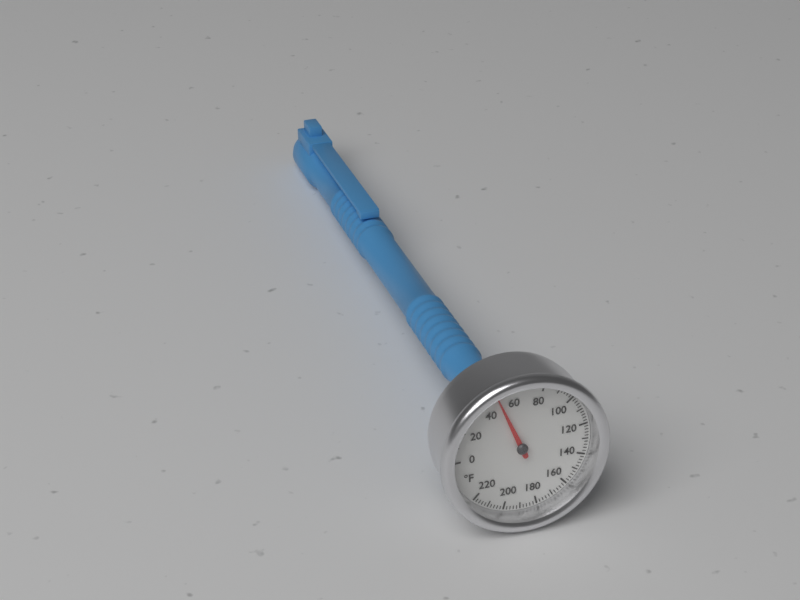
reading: 50 °F
